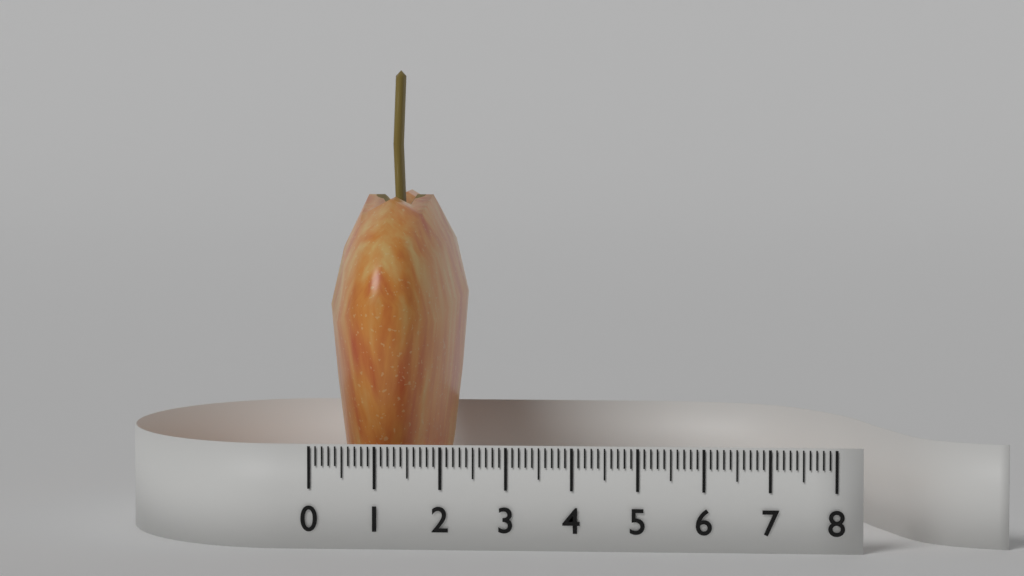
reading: 2.1 (no unit)
